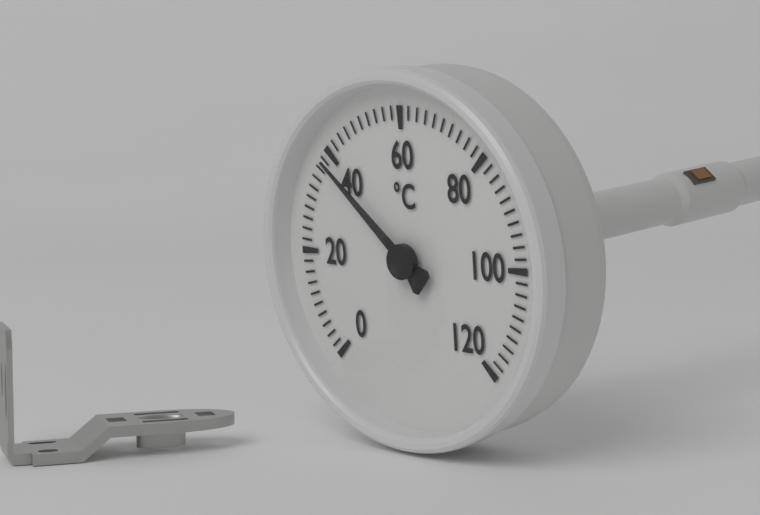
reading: 38 °C
